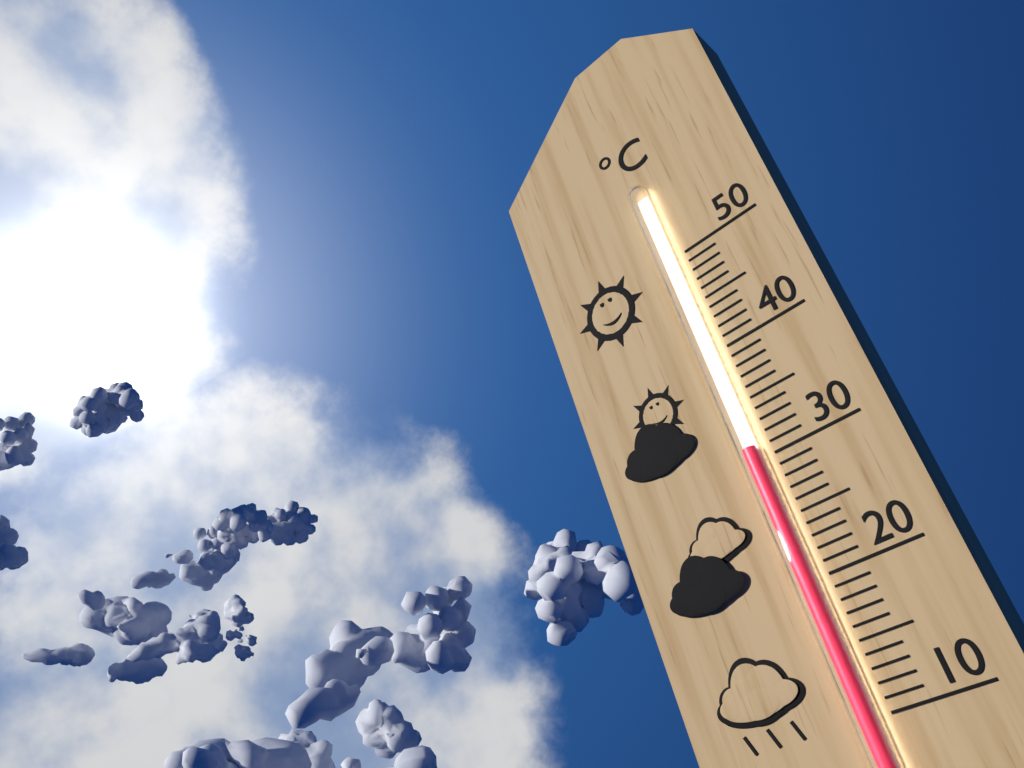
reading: 31 °C
